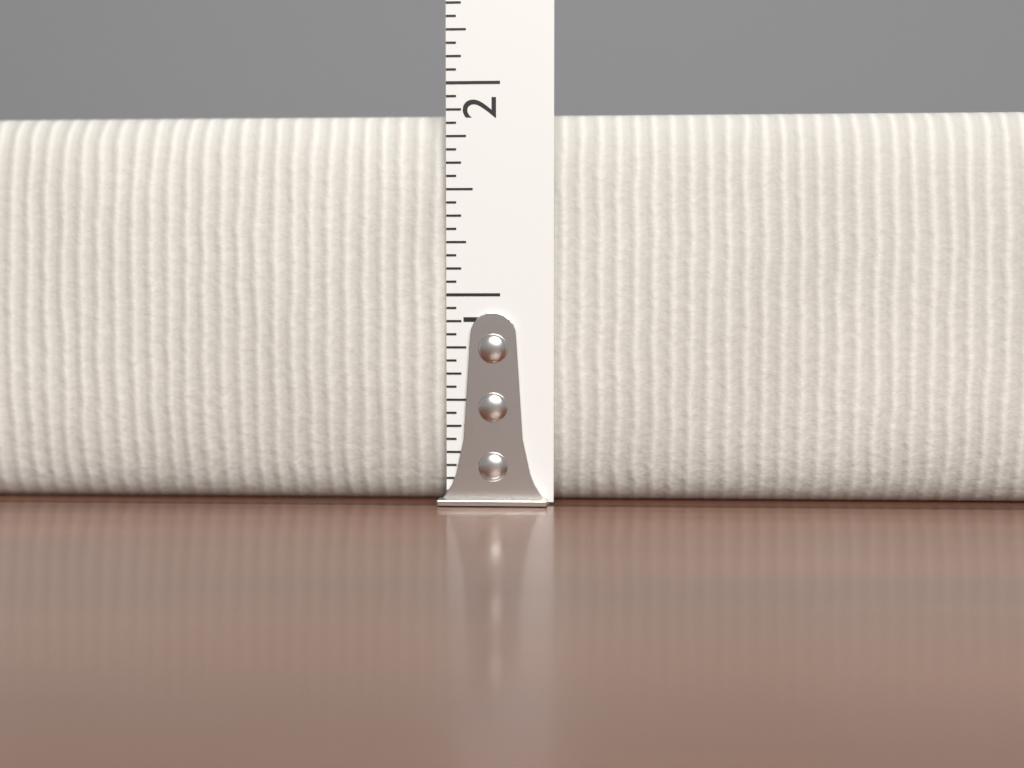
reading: 1.8750 in
